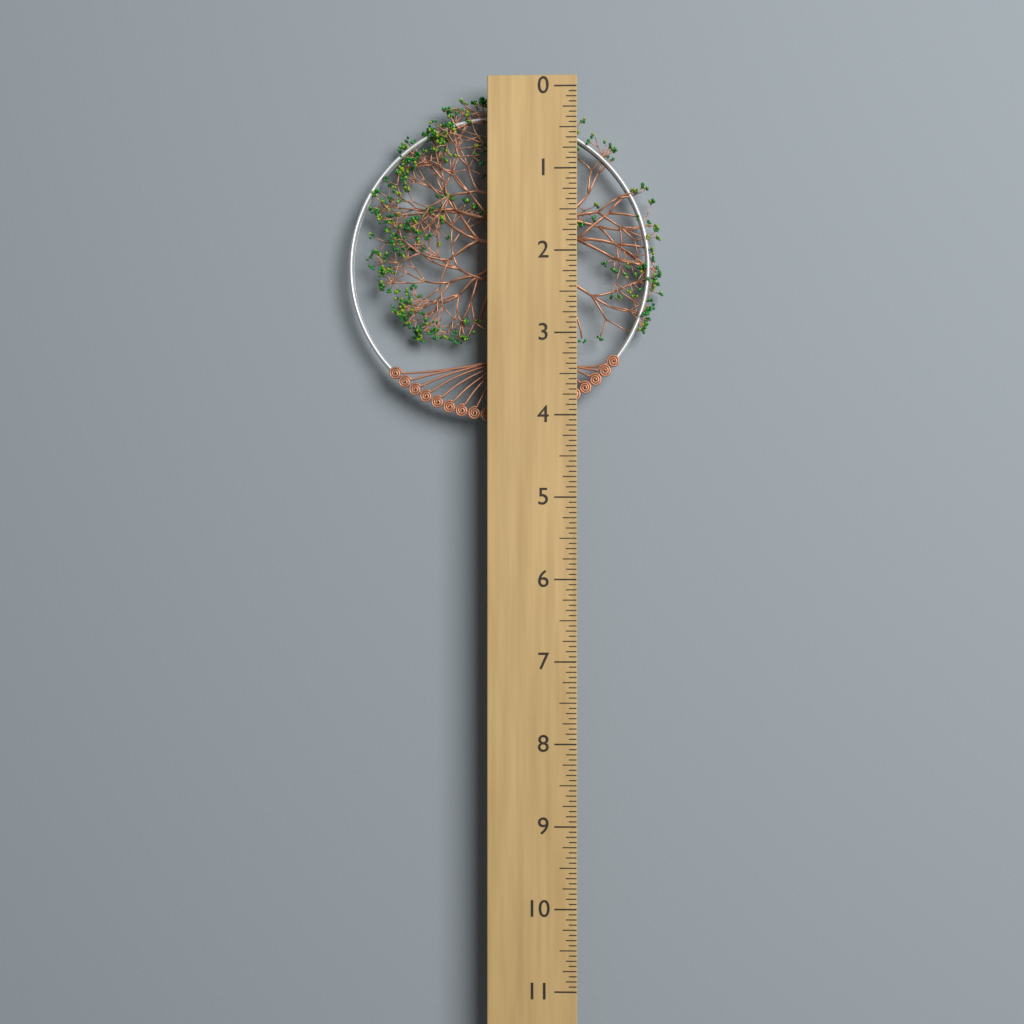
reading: 4.0625 (no unit)
